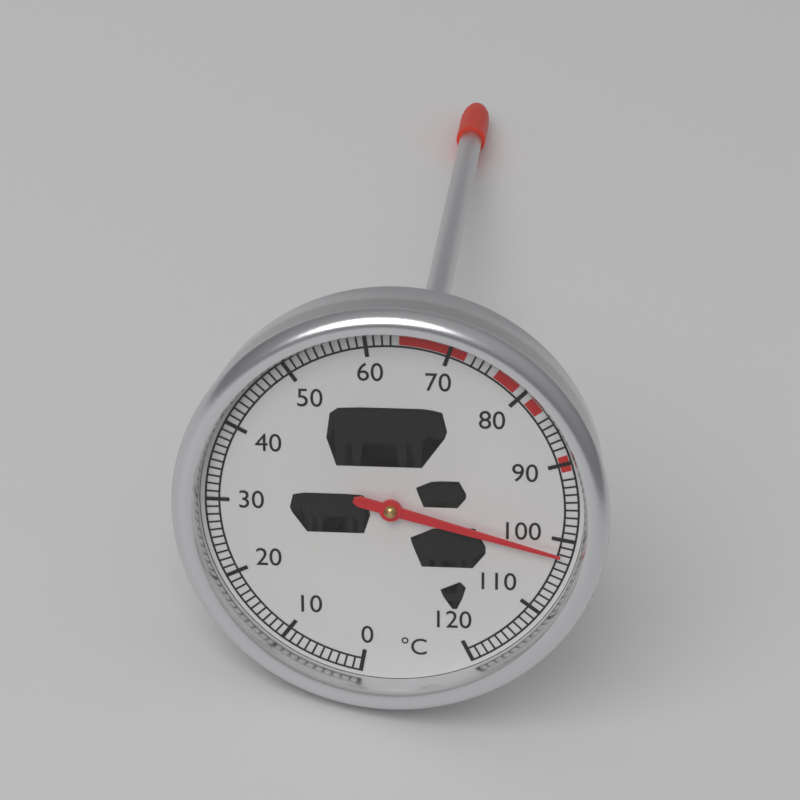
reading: 102 °C
